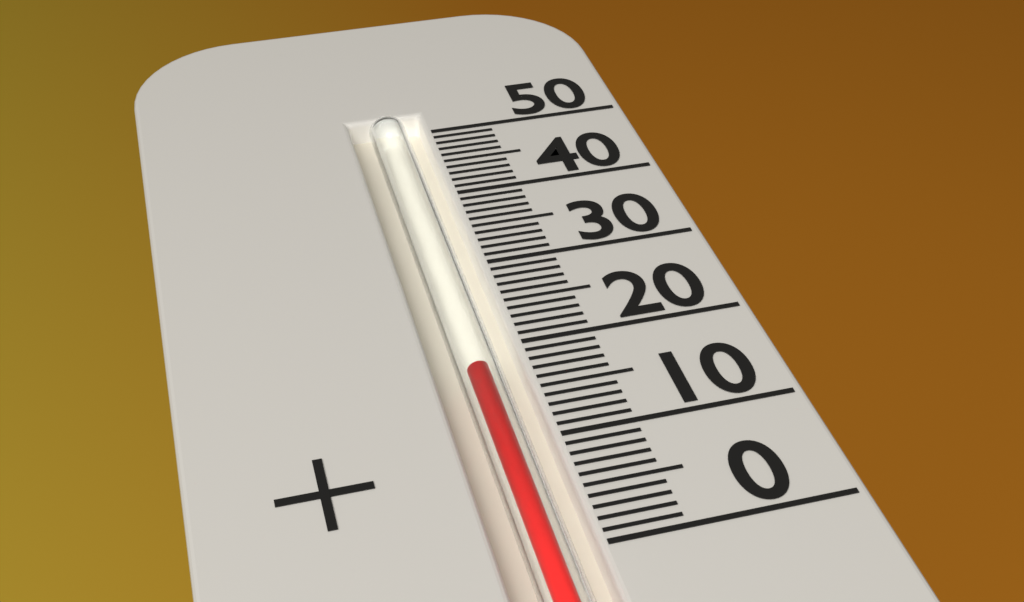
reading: 18 (no unit)
